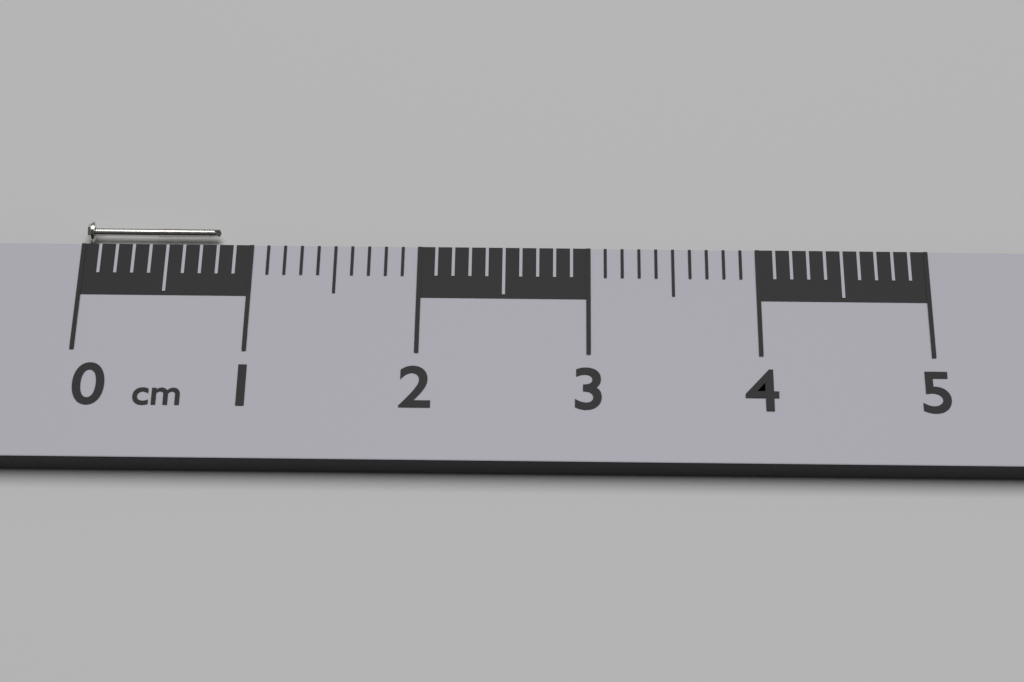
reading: 0.8 cm
